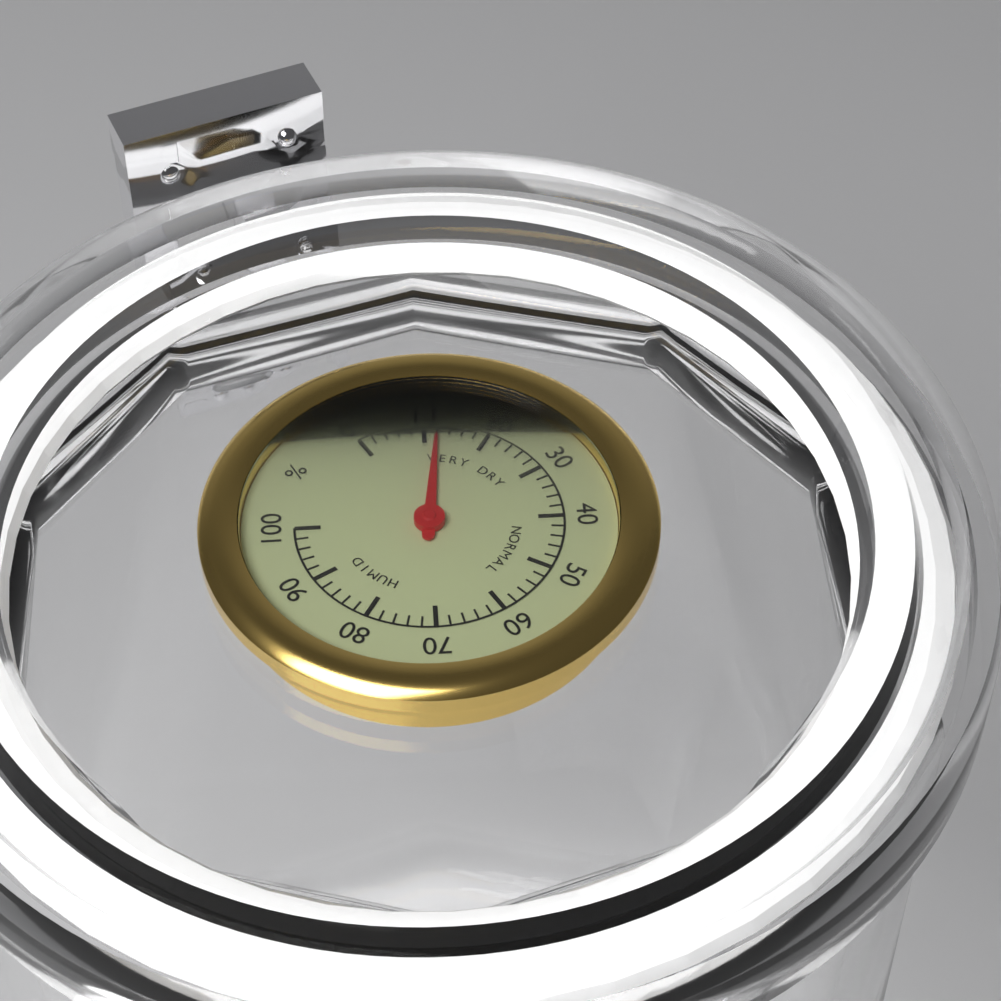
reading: 12 %
